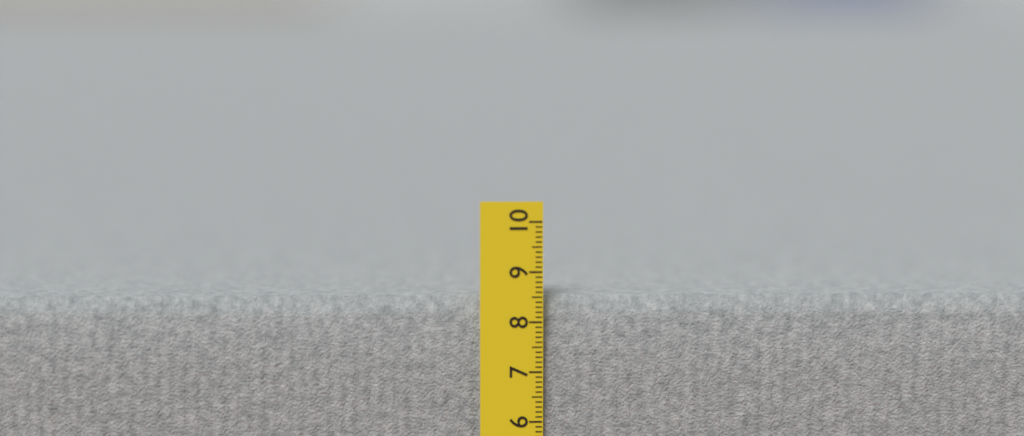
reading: 8.5 cm
